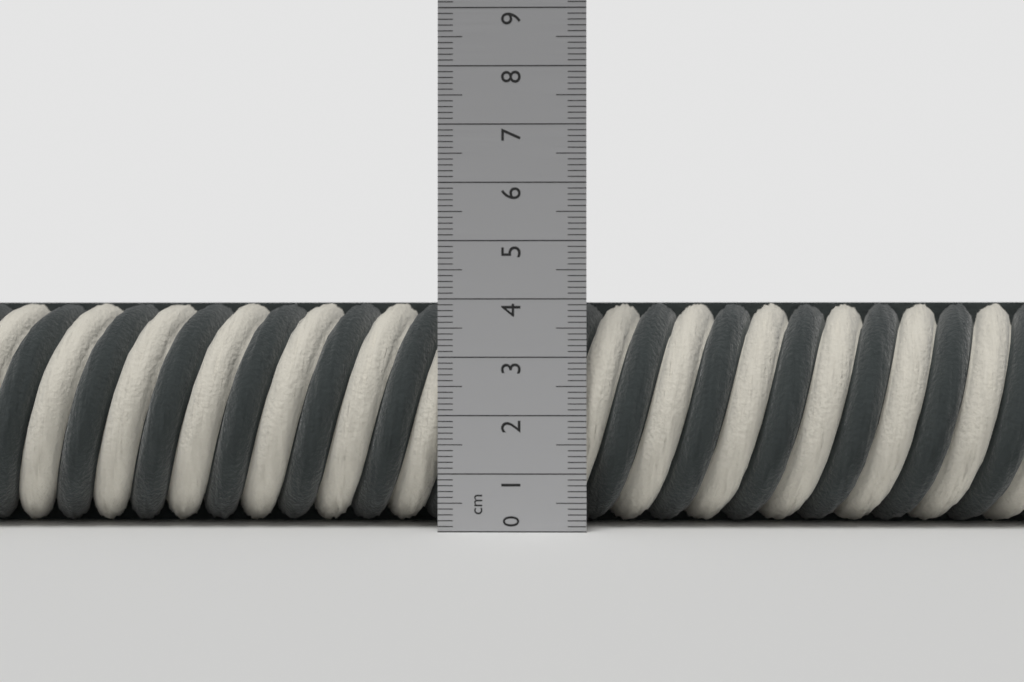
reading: 4.0 cm
